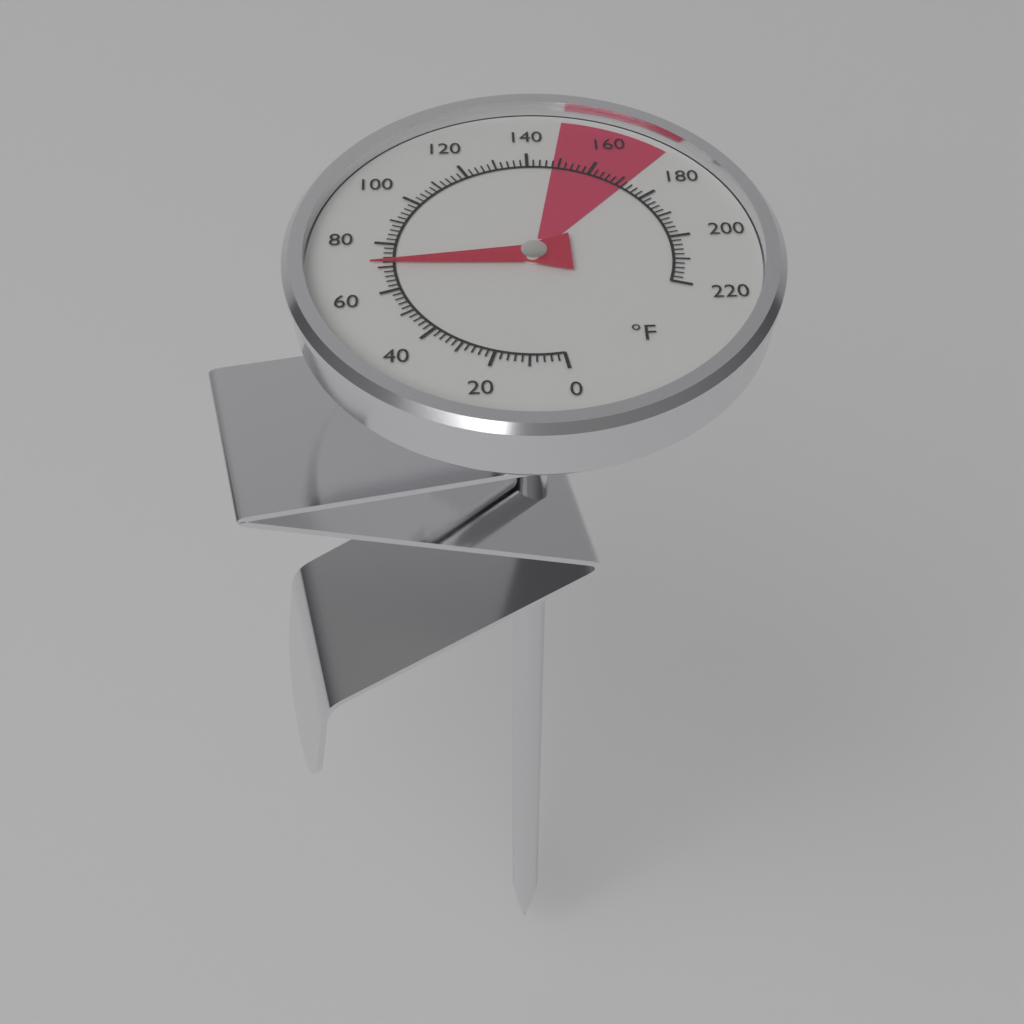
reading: 72 °F
